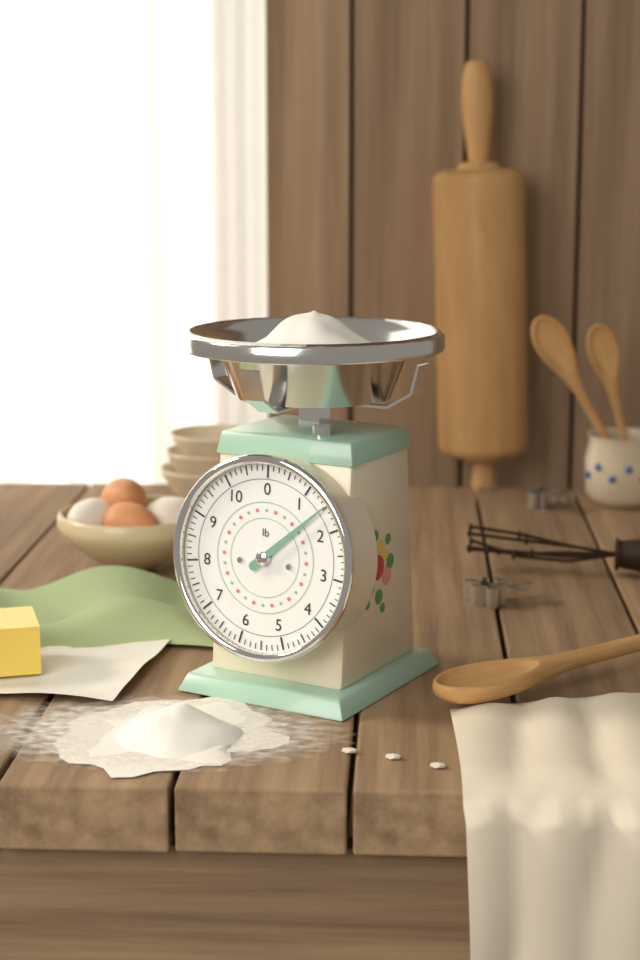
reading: 1.500 lb
